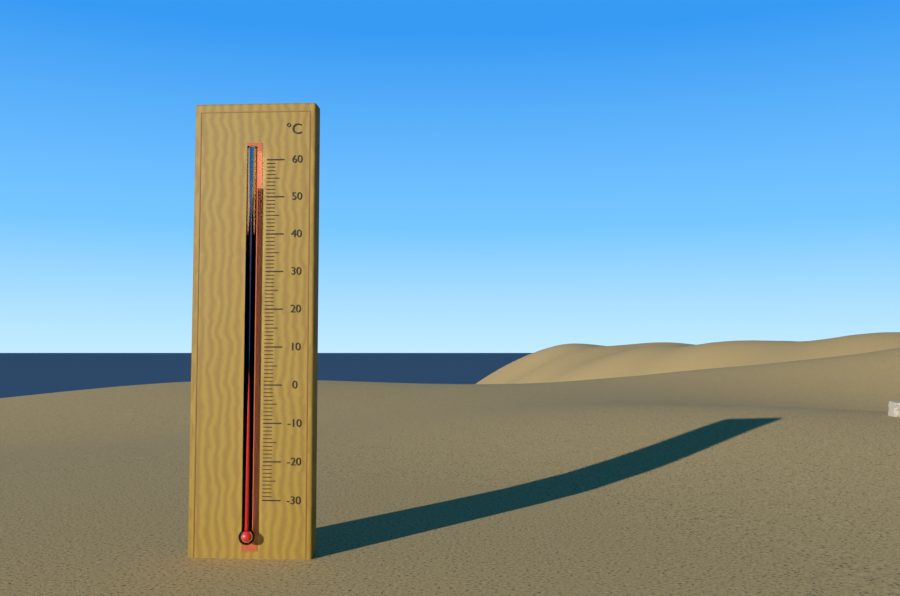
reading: 53 °C
